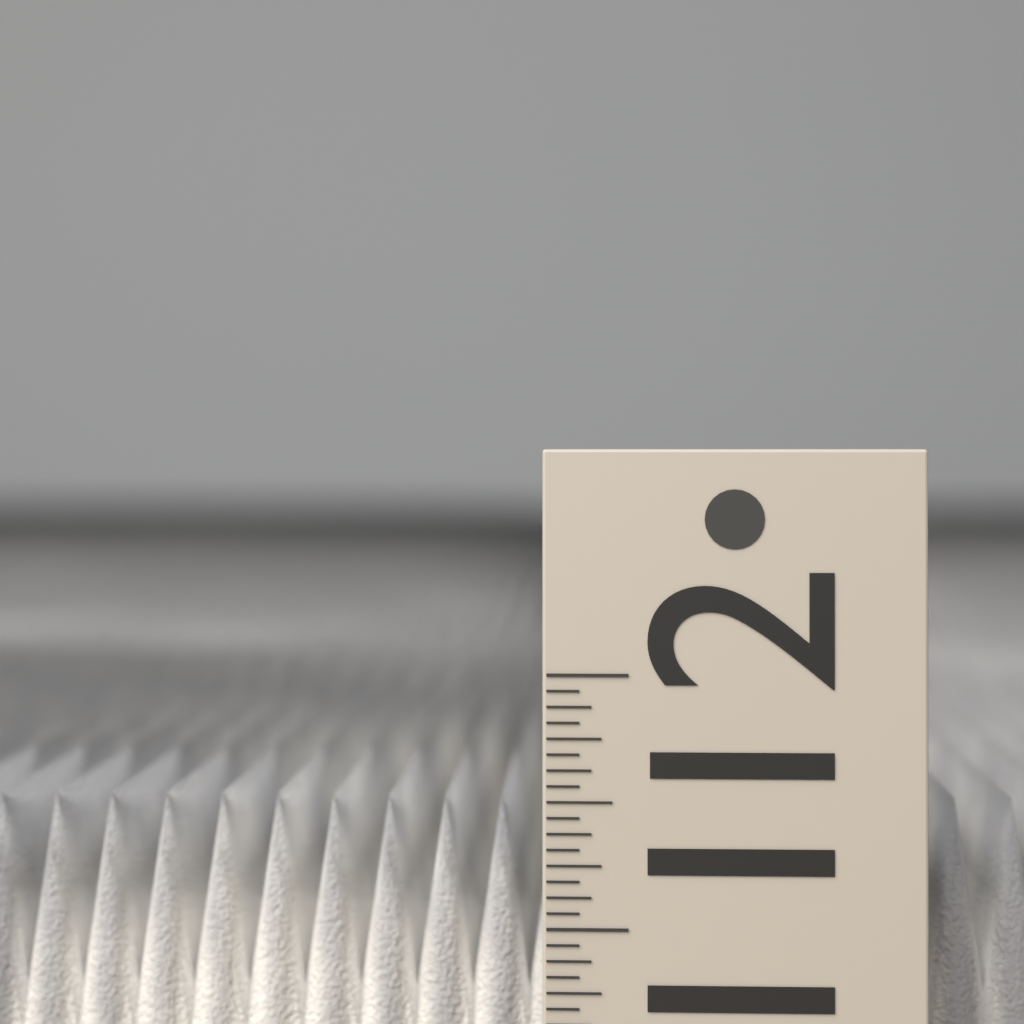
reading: 11.4375 (no unit)
